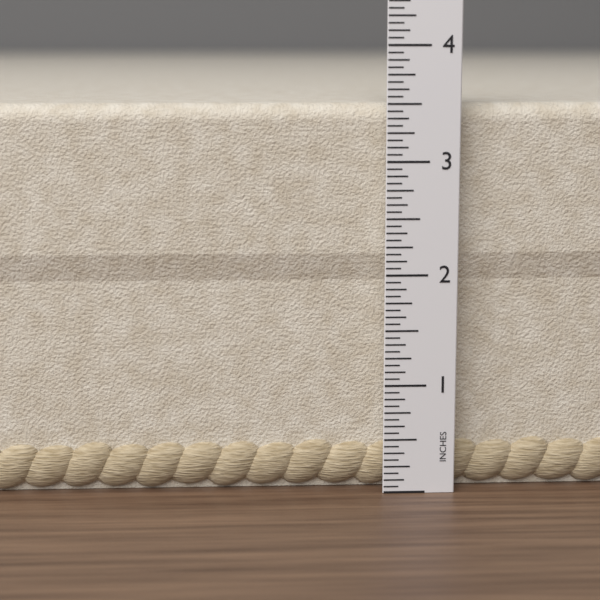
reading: 3.5000 in
